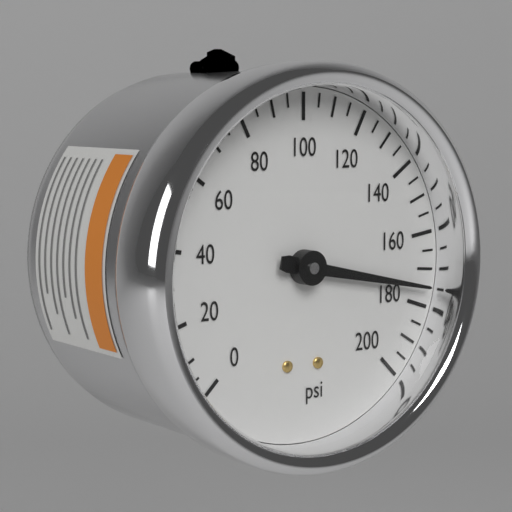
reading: 175 psi
